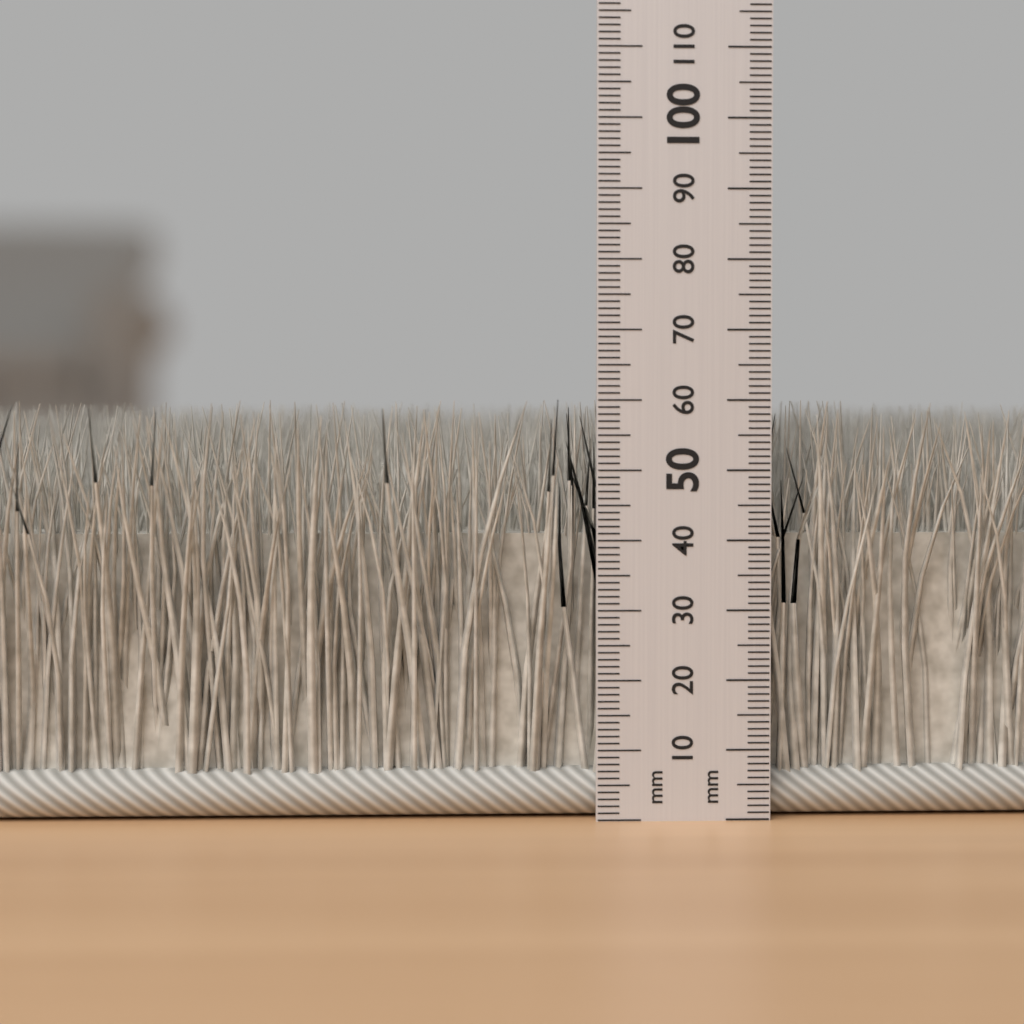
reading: 60 mm
